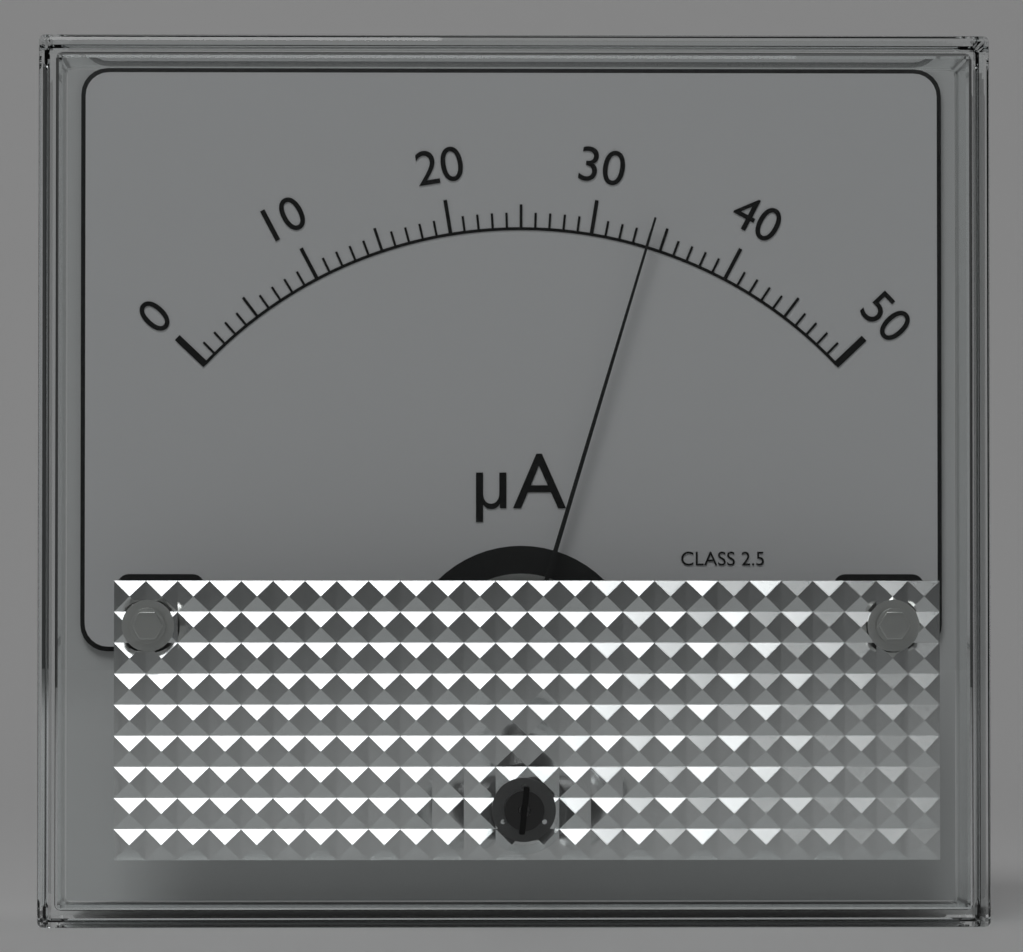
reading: 34 µA
